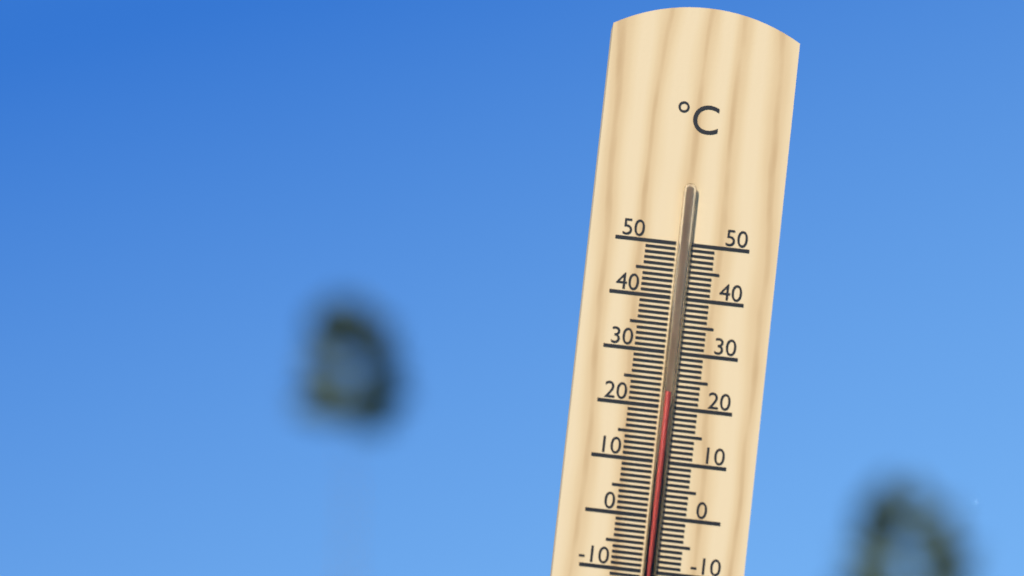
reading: 23 °C
